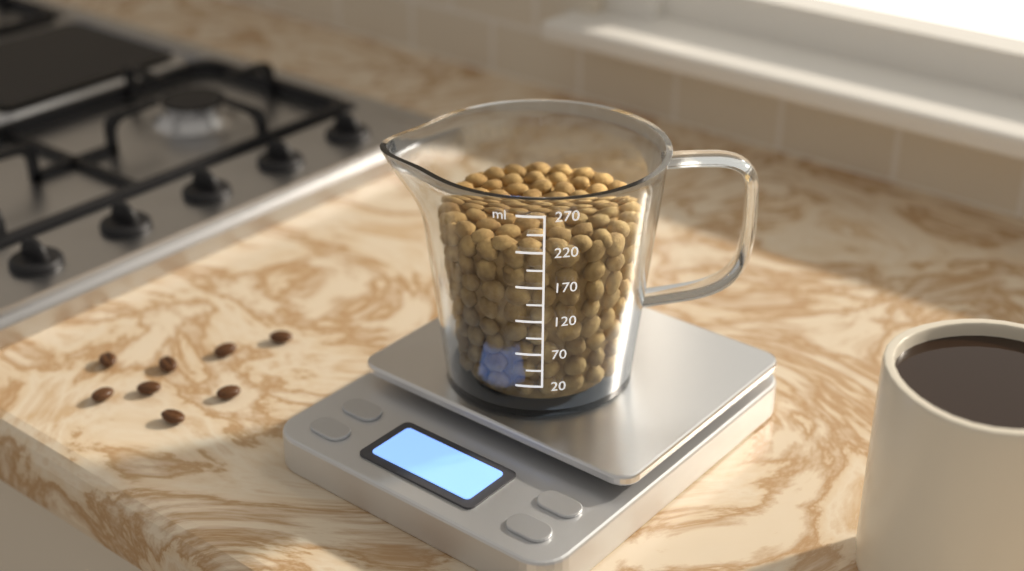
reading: 220 ml
